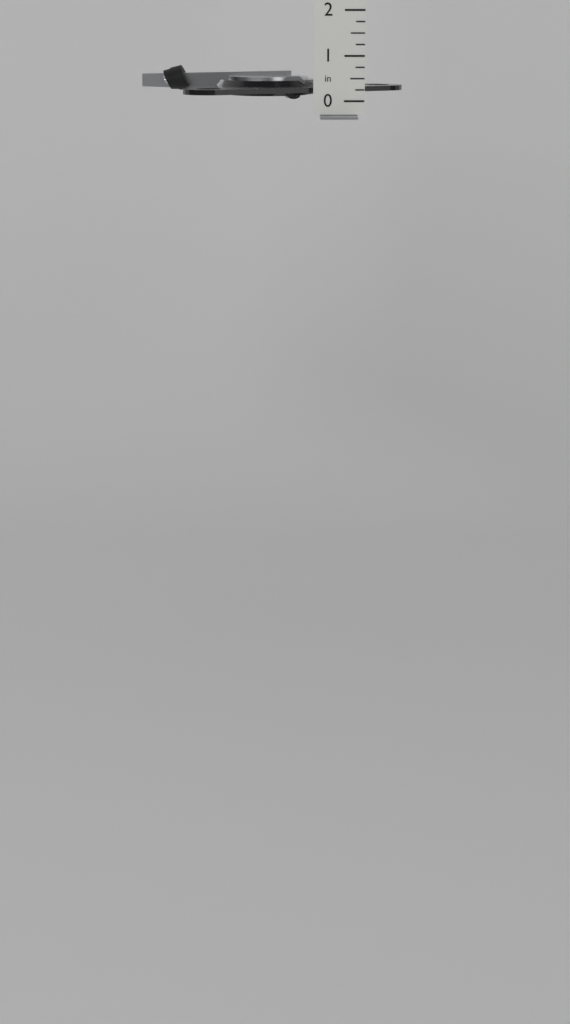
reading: 0.75 in
